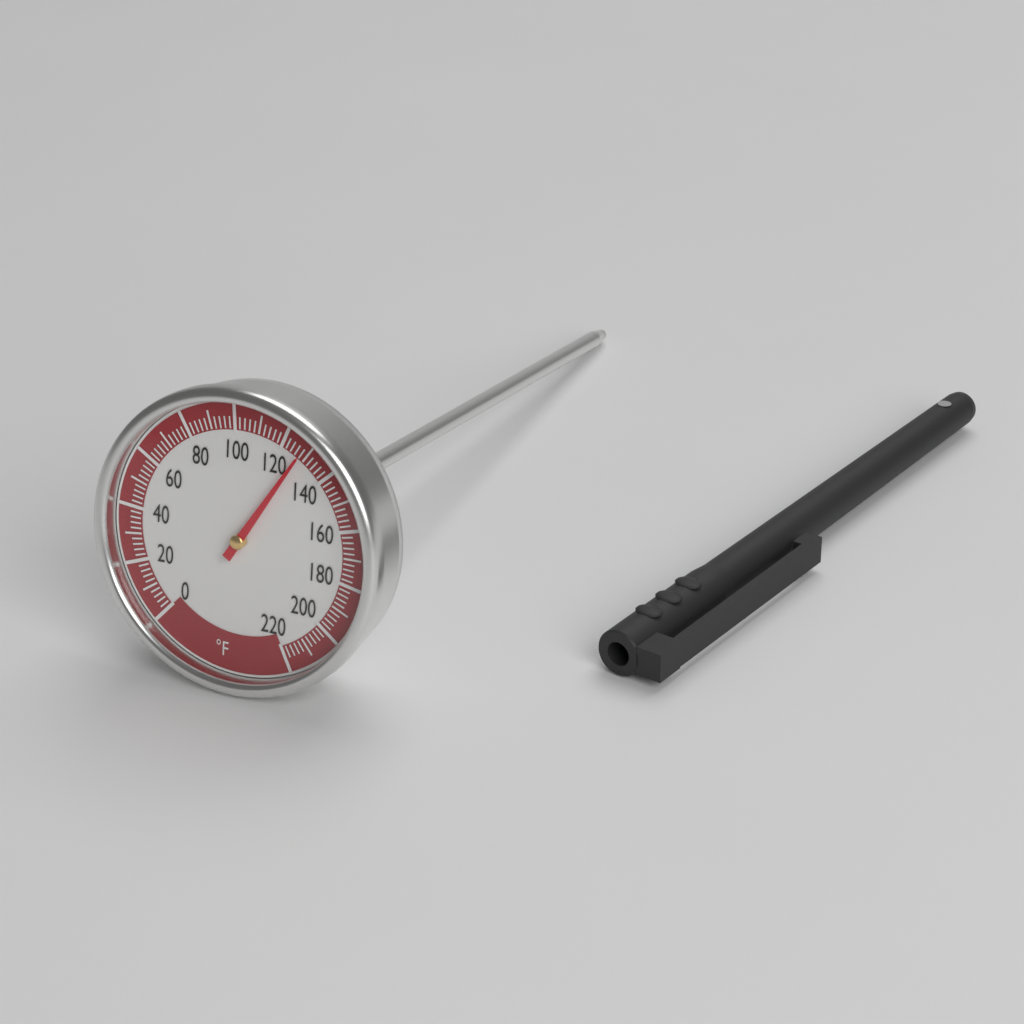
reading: 128 °F
